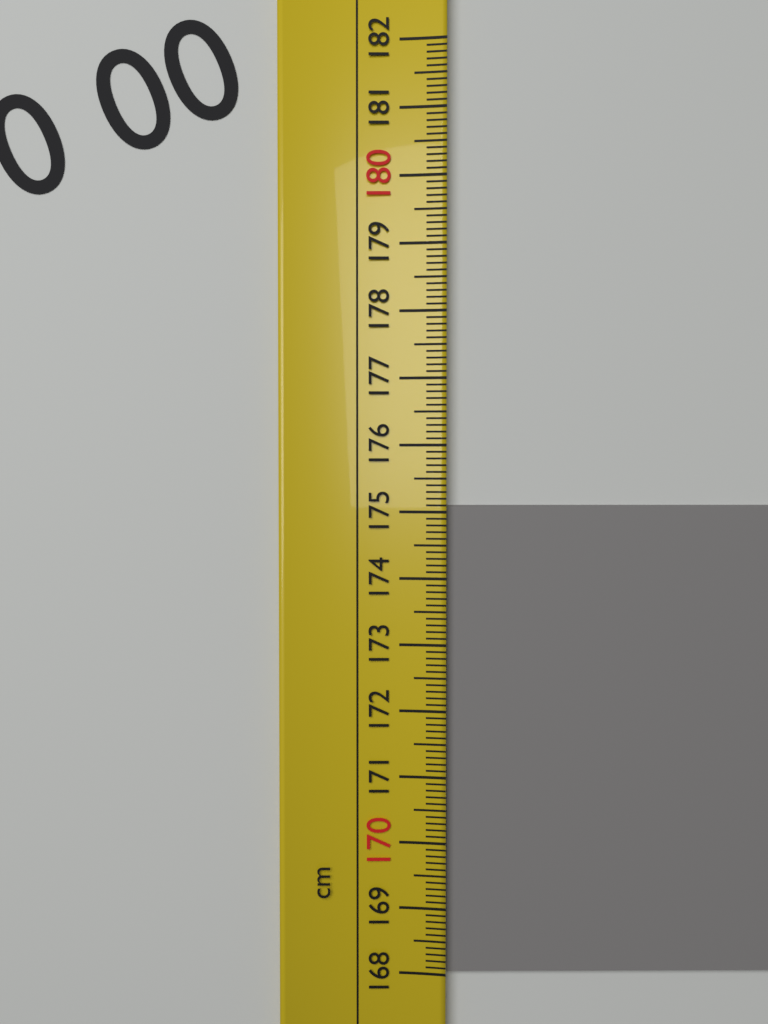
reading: 175.1 cm
